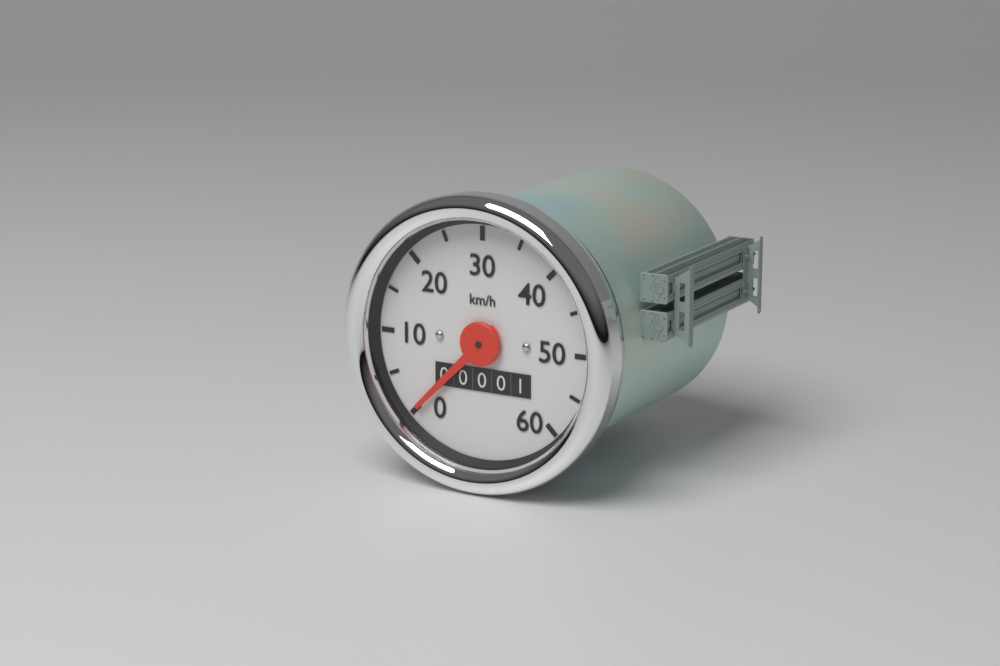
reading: 0 km/h
